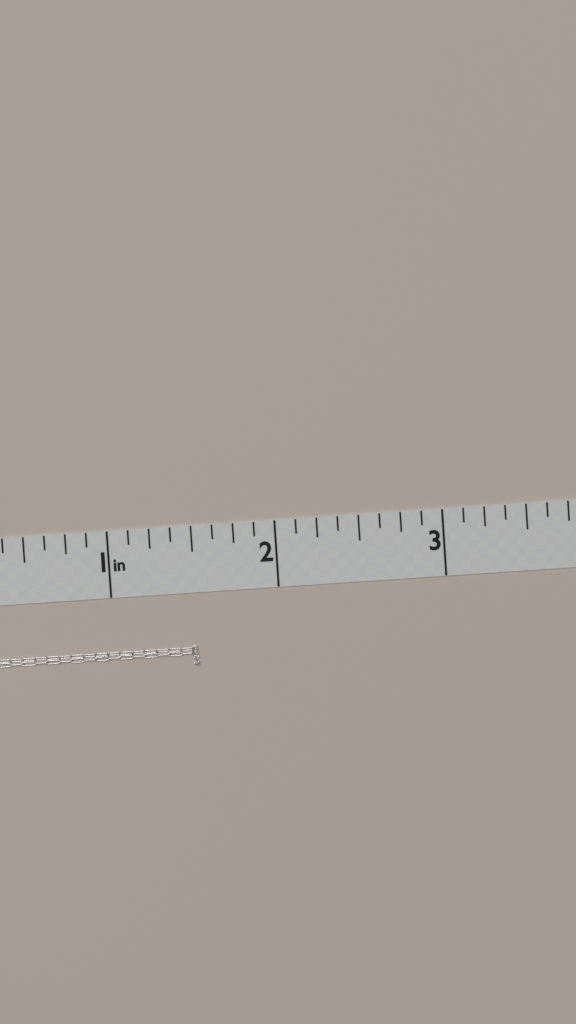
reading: 1.500 in
